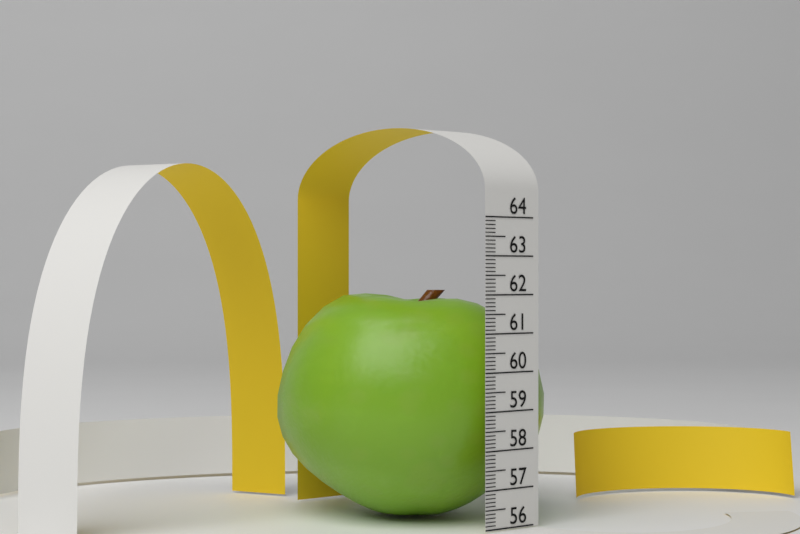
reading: 62.1 (no unit)
